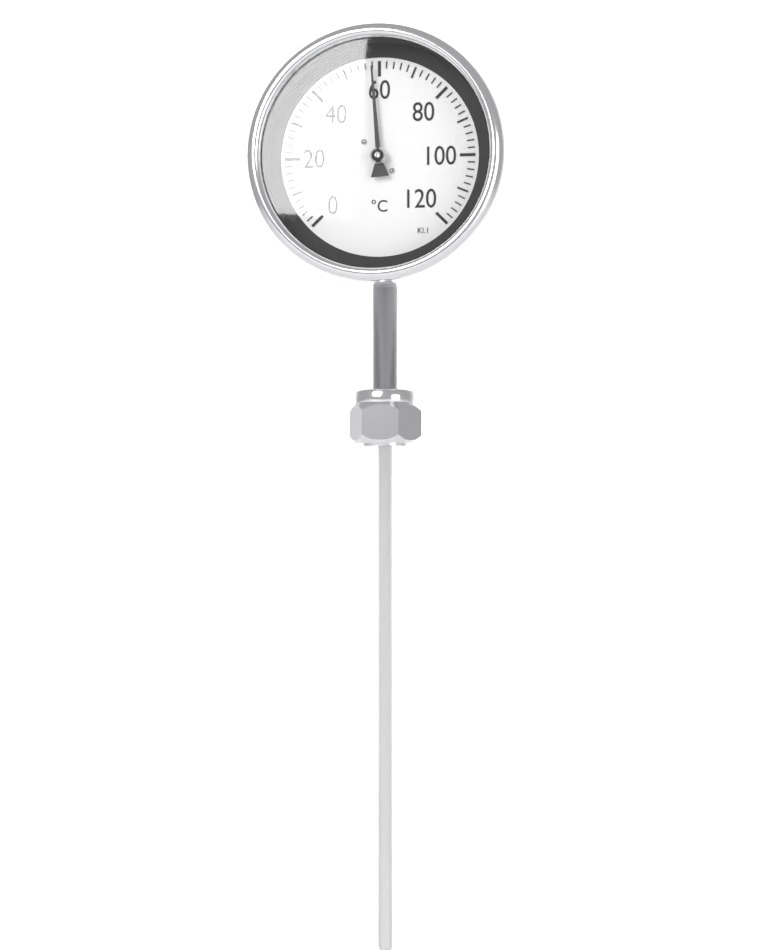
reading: 58 °C
